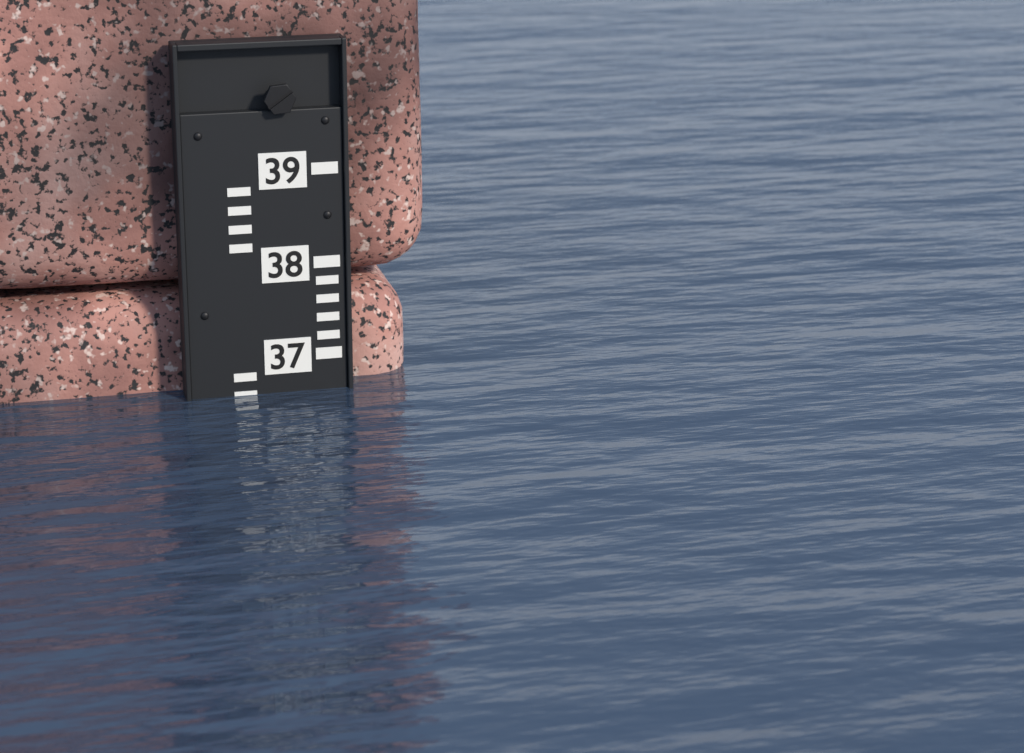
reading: 36.6 (no unit)
